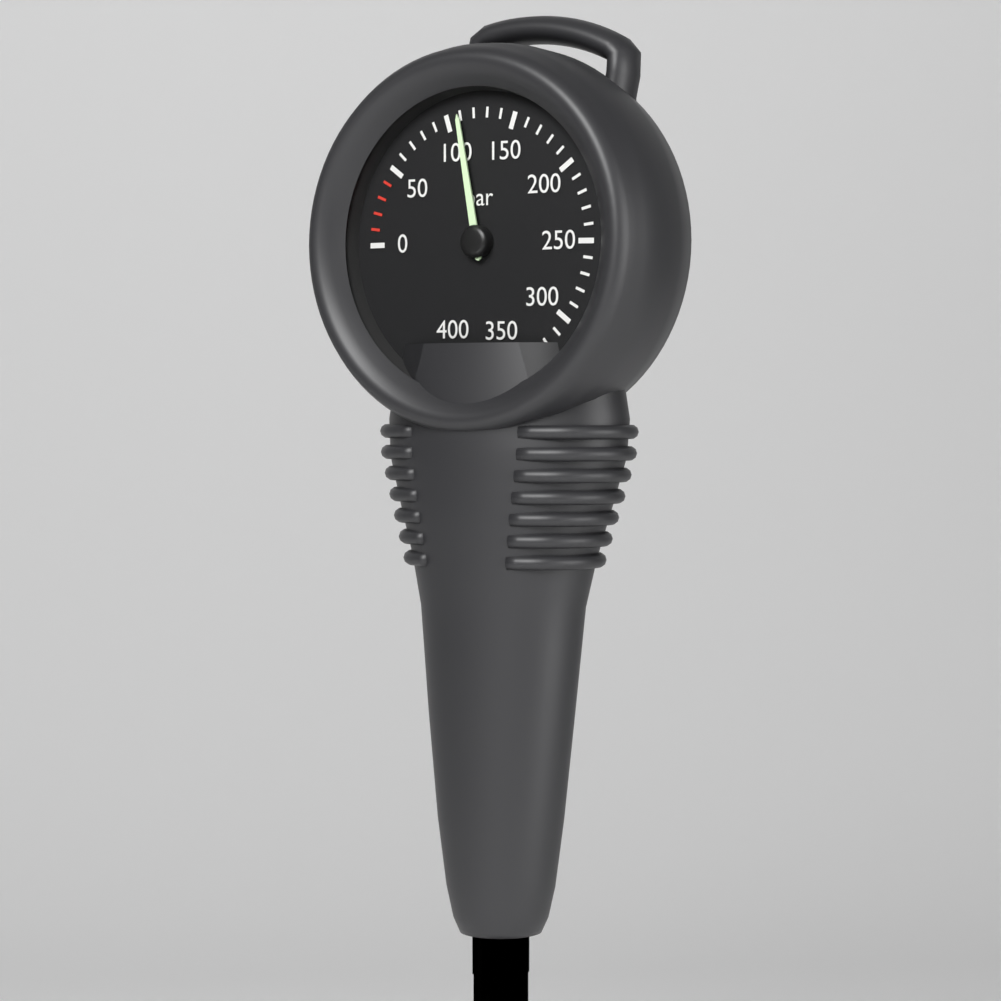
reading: 110 bar
